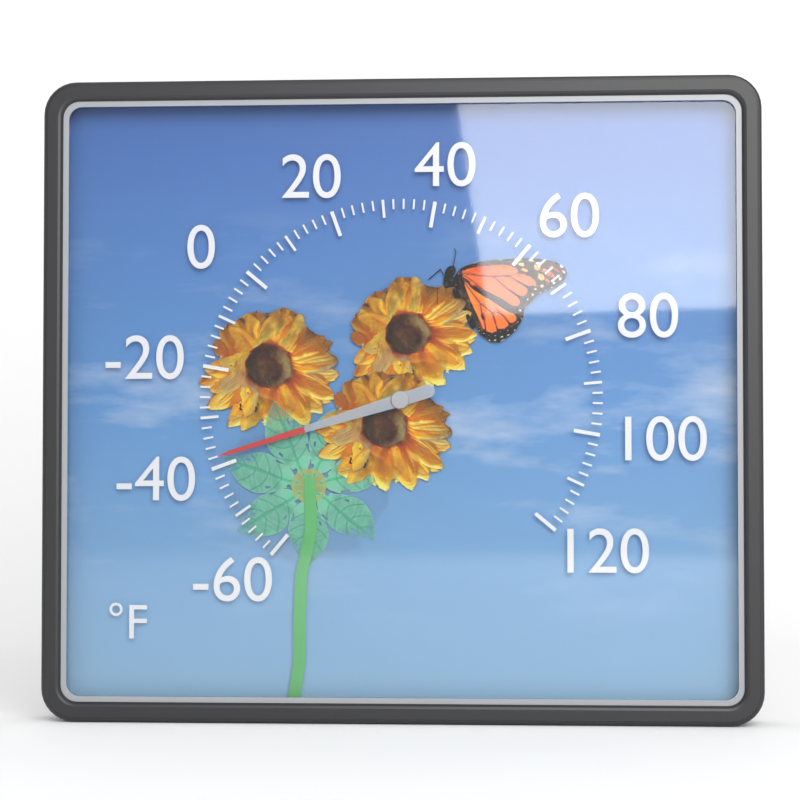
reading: -38 °F
